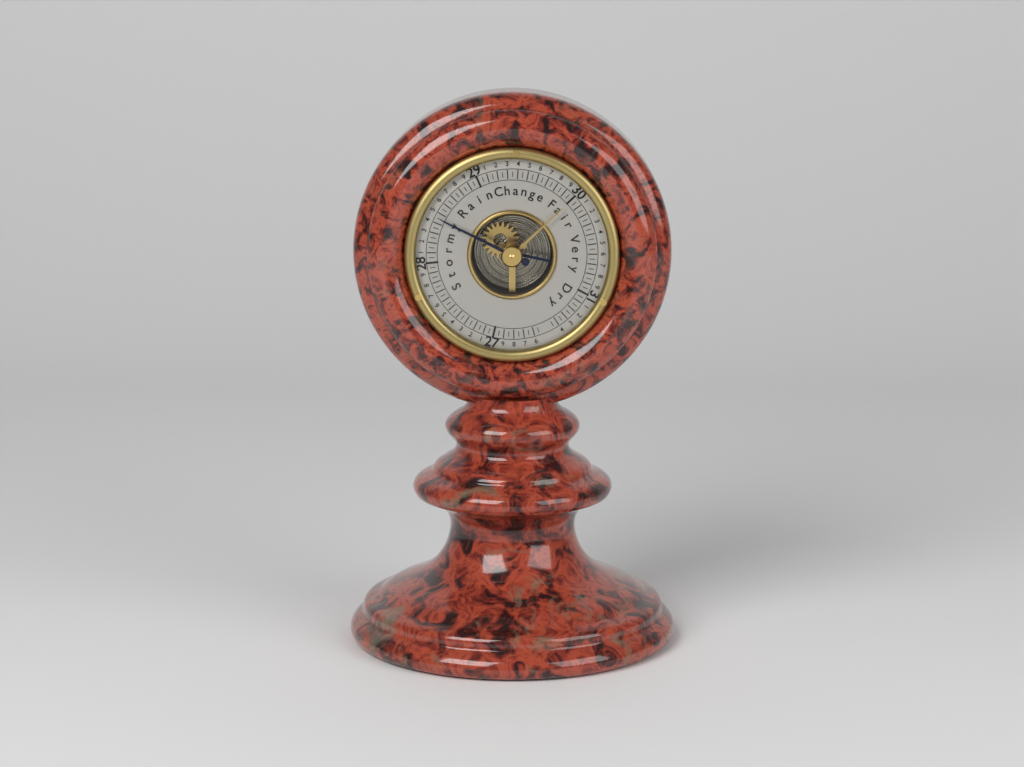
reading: 28.45 (no unit)
